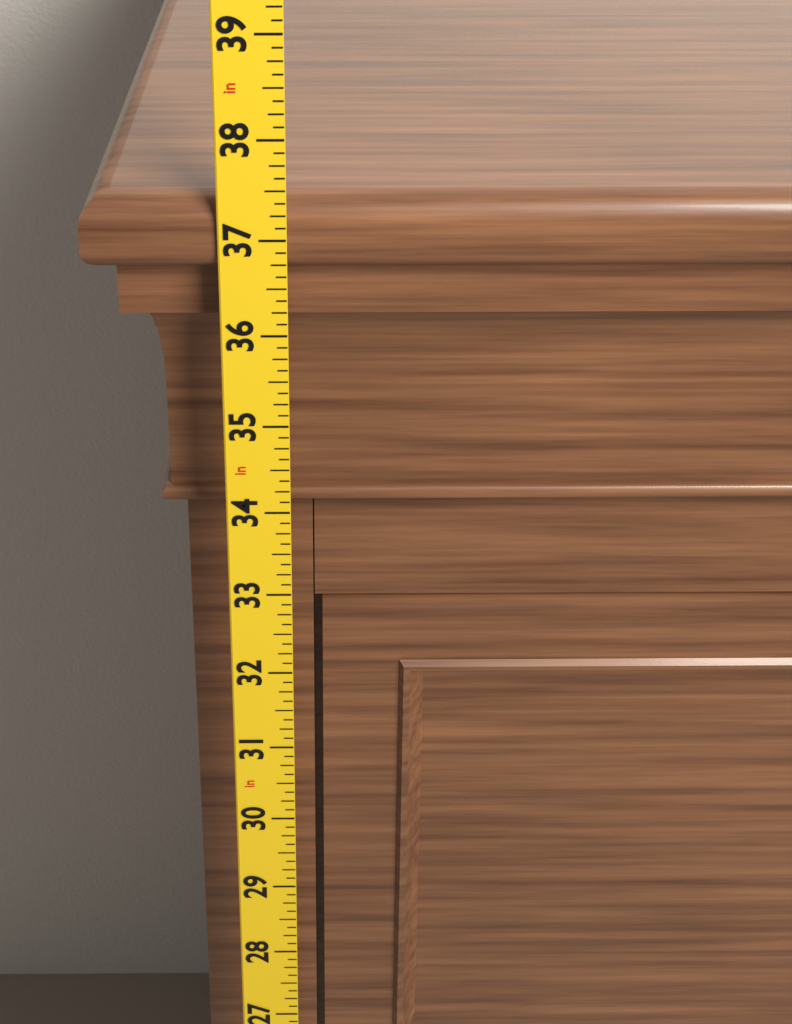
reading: 37.375 in
